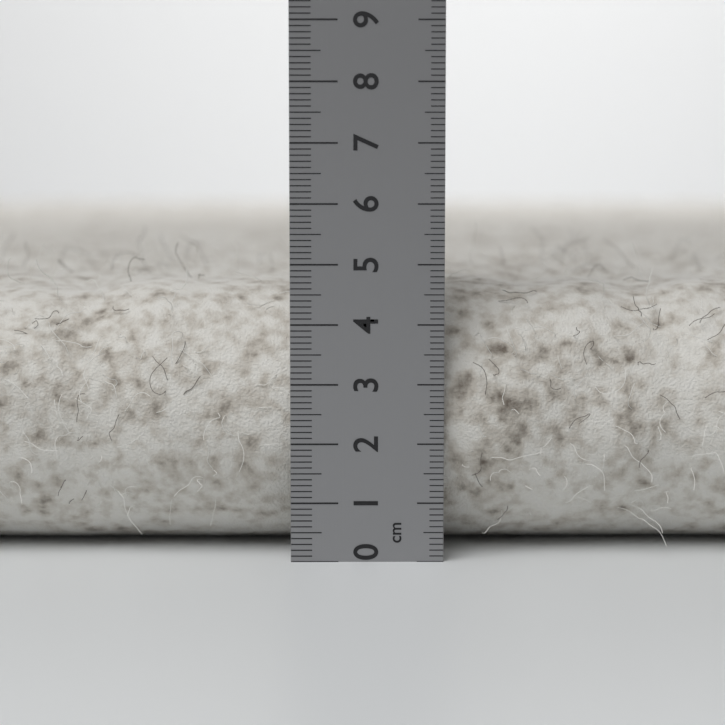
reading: 4.7 cm
